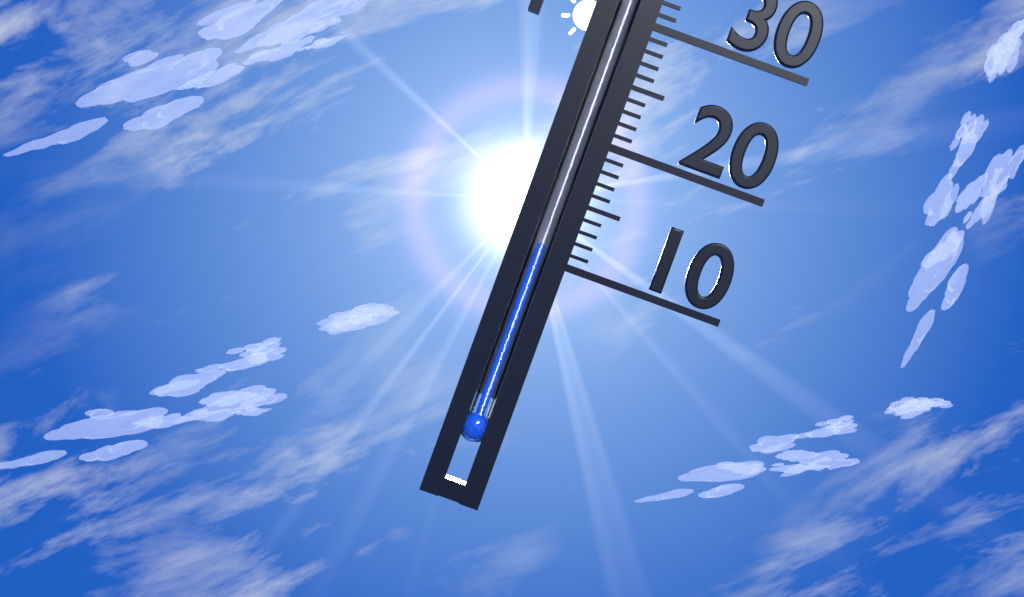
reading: 11 °C
